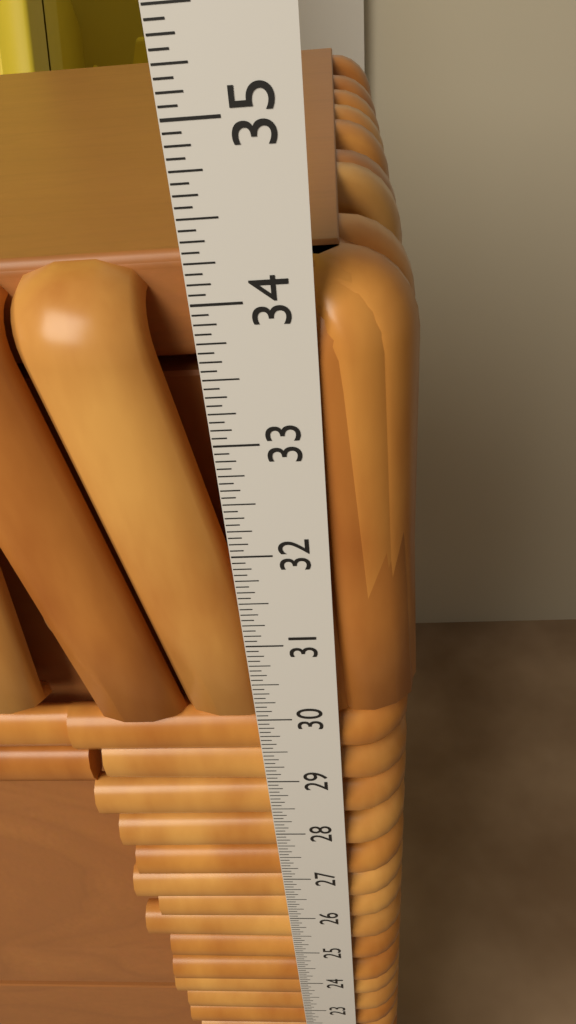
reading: 34.1250 in
